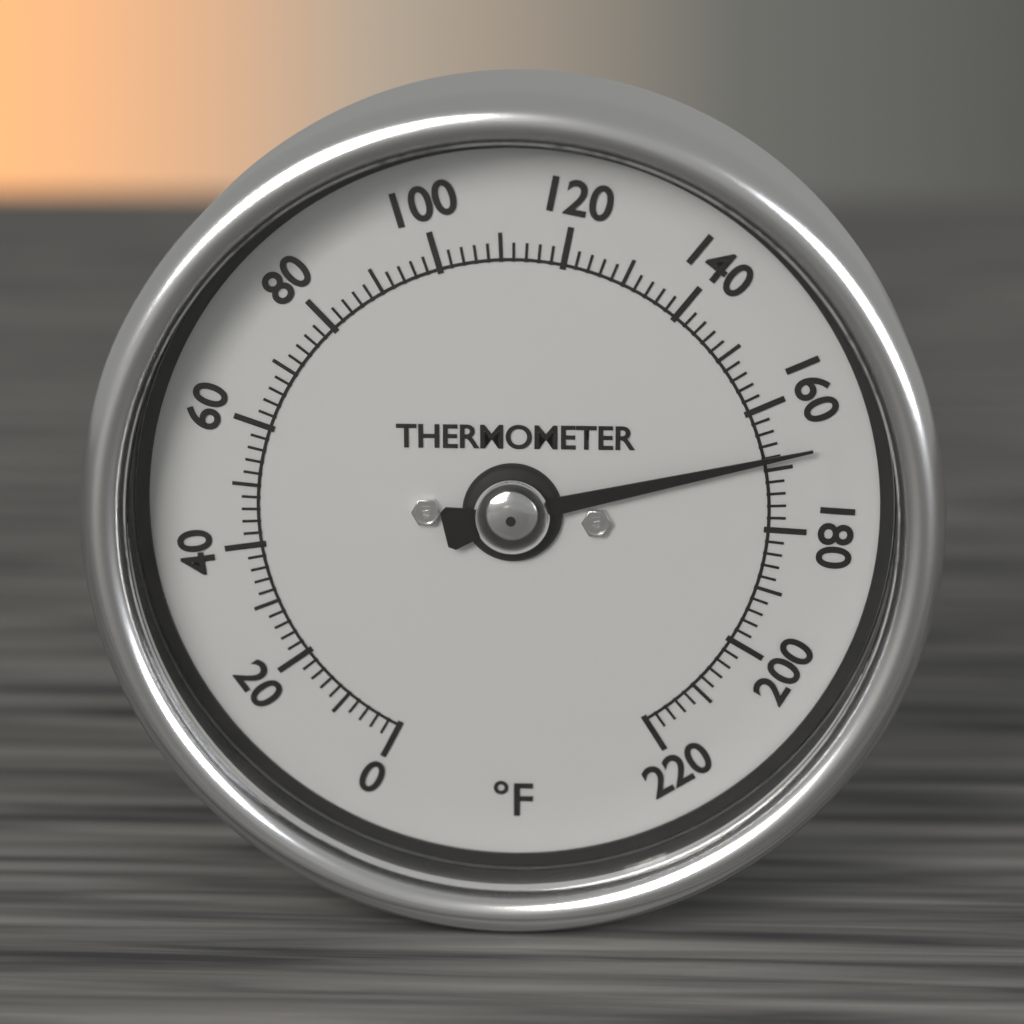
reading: 168 °F
